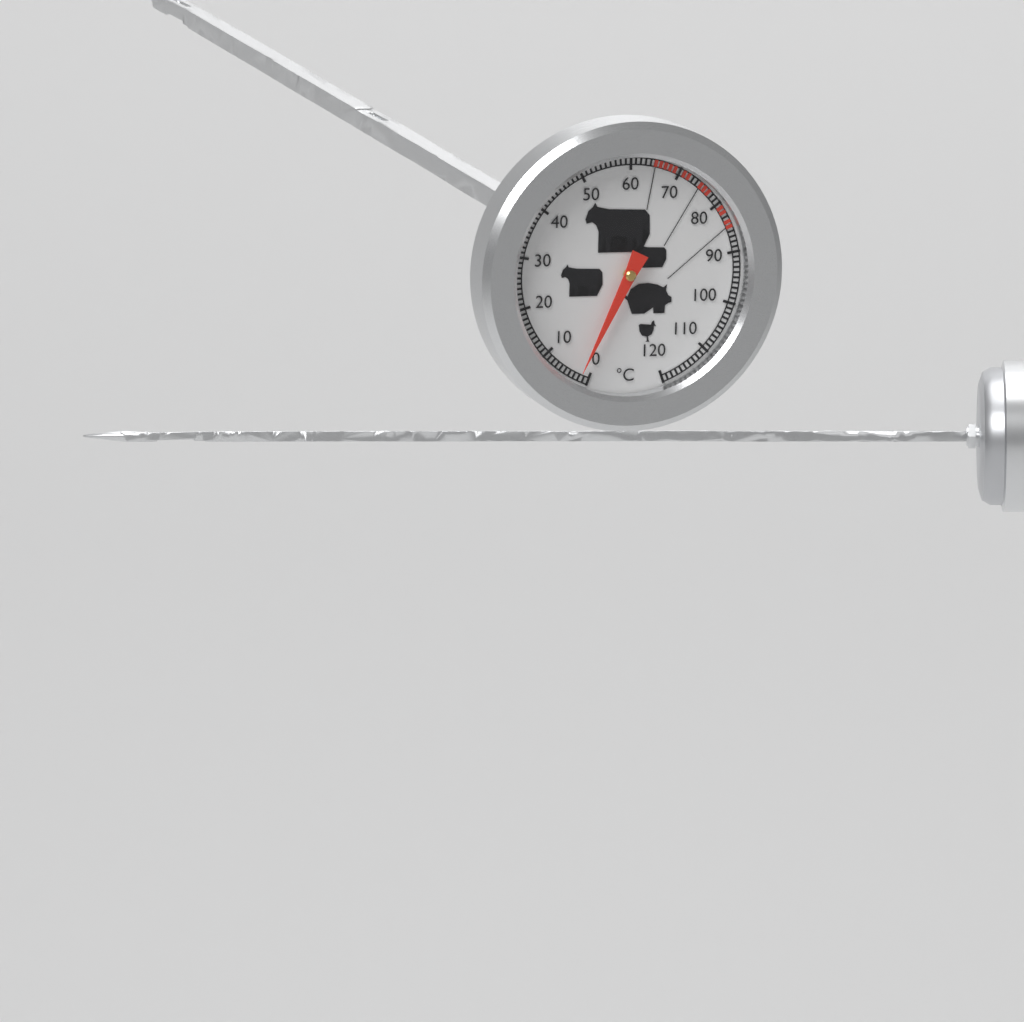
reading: 2 °C
